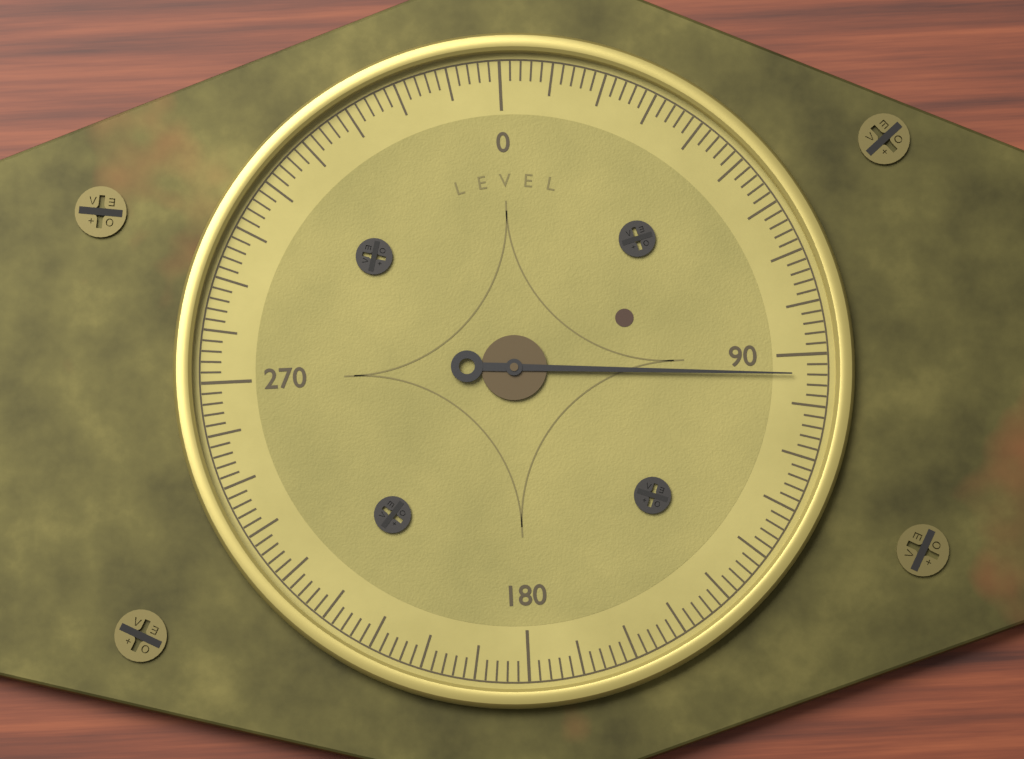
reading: 94 (no unit)
